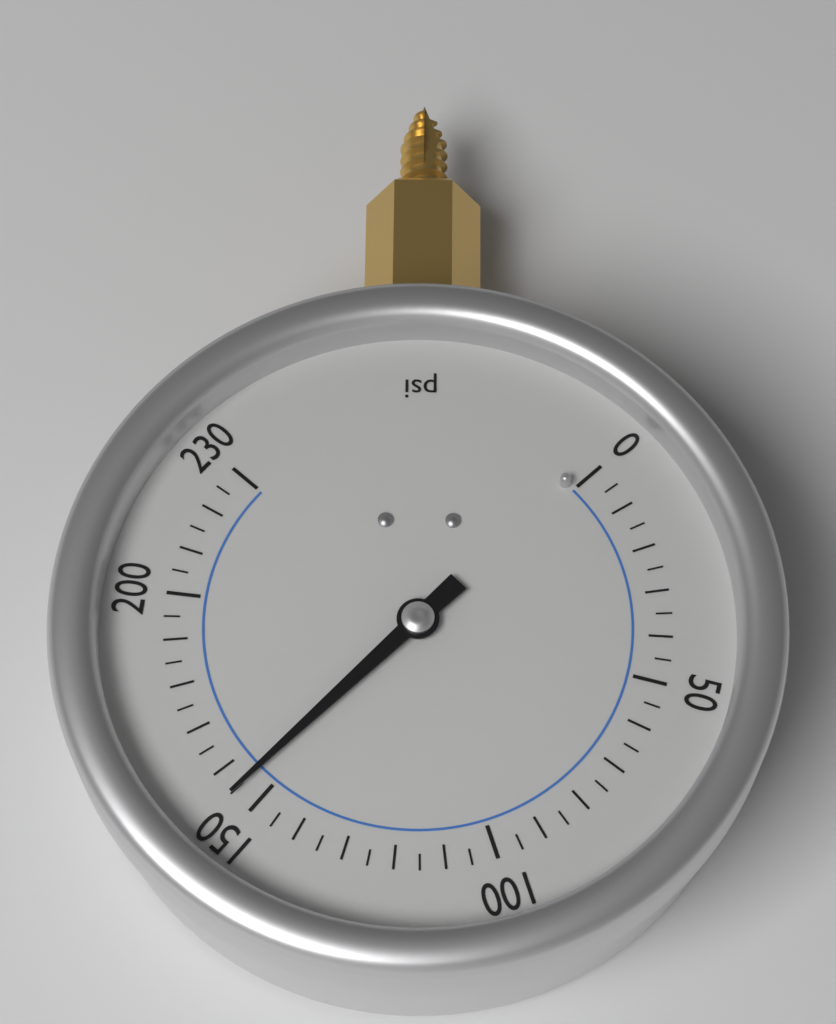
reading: 155 psi
